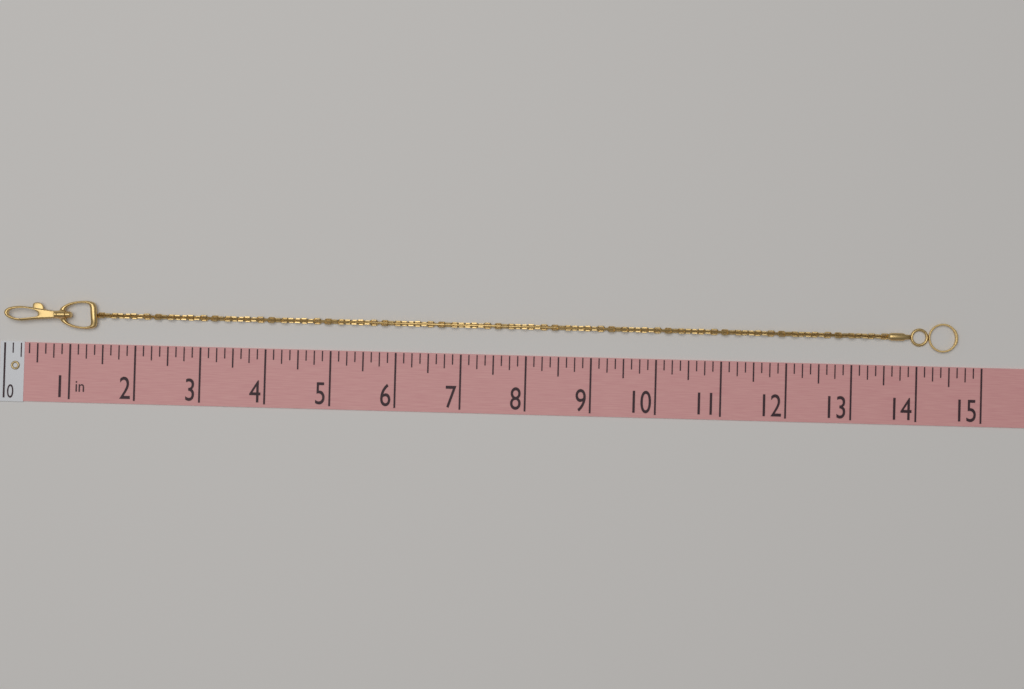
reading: 14.625 in
